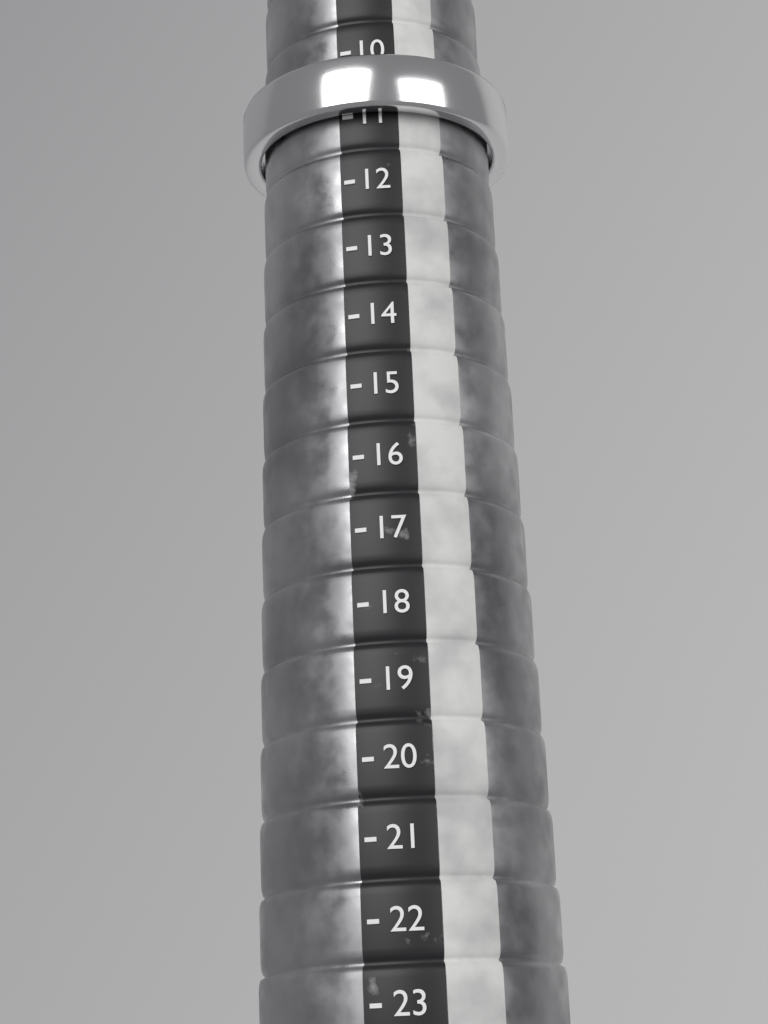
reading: 11 (no unit)
